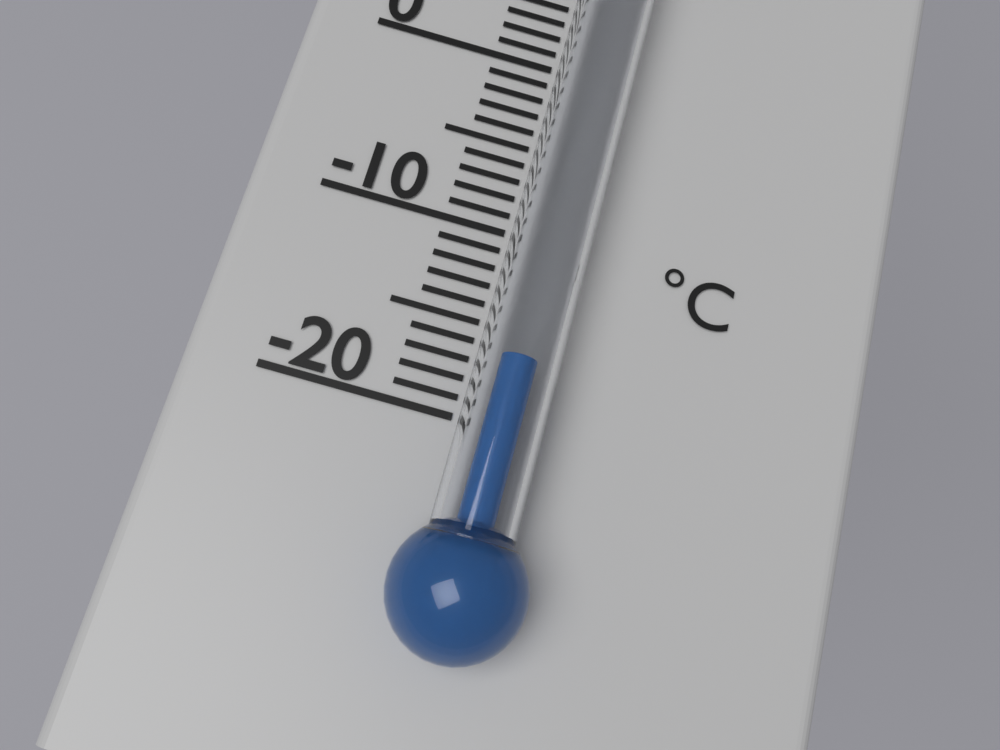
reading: -17 °C
